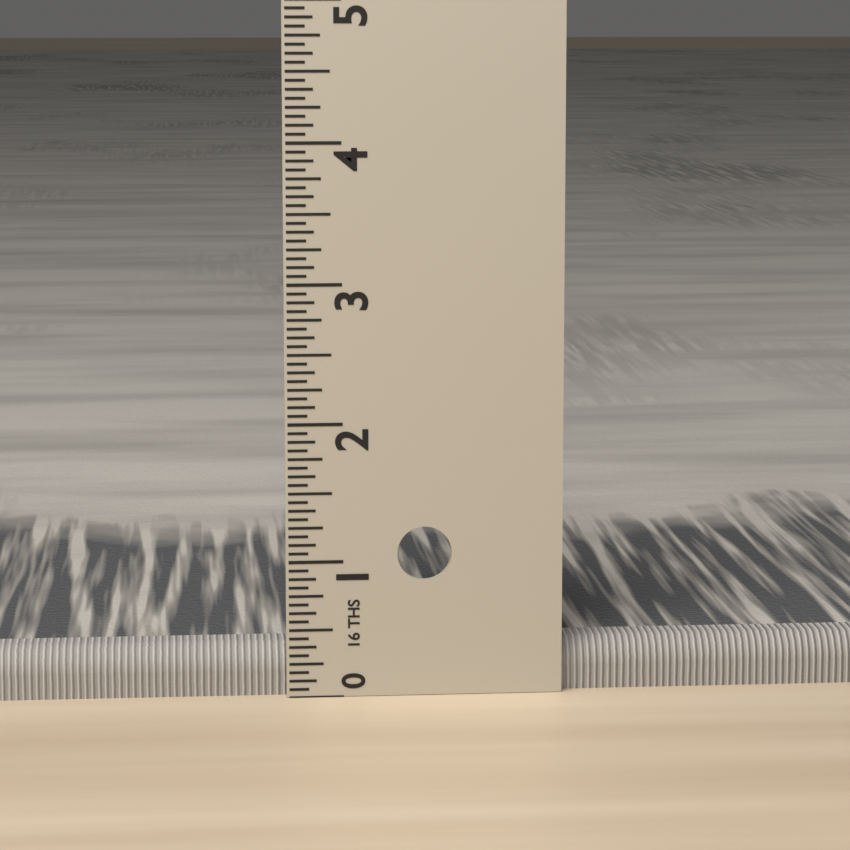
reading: 0.3750 in
